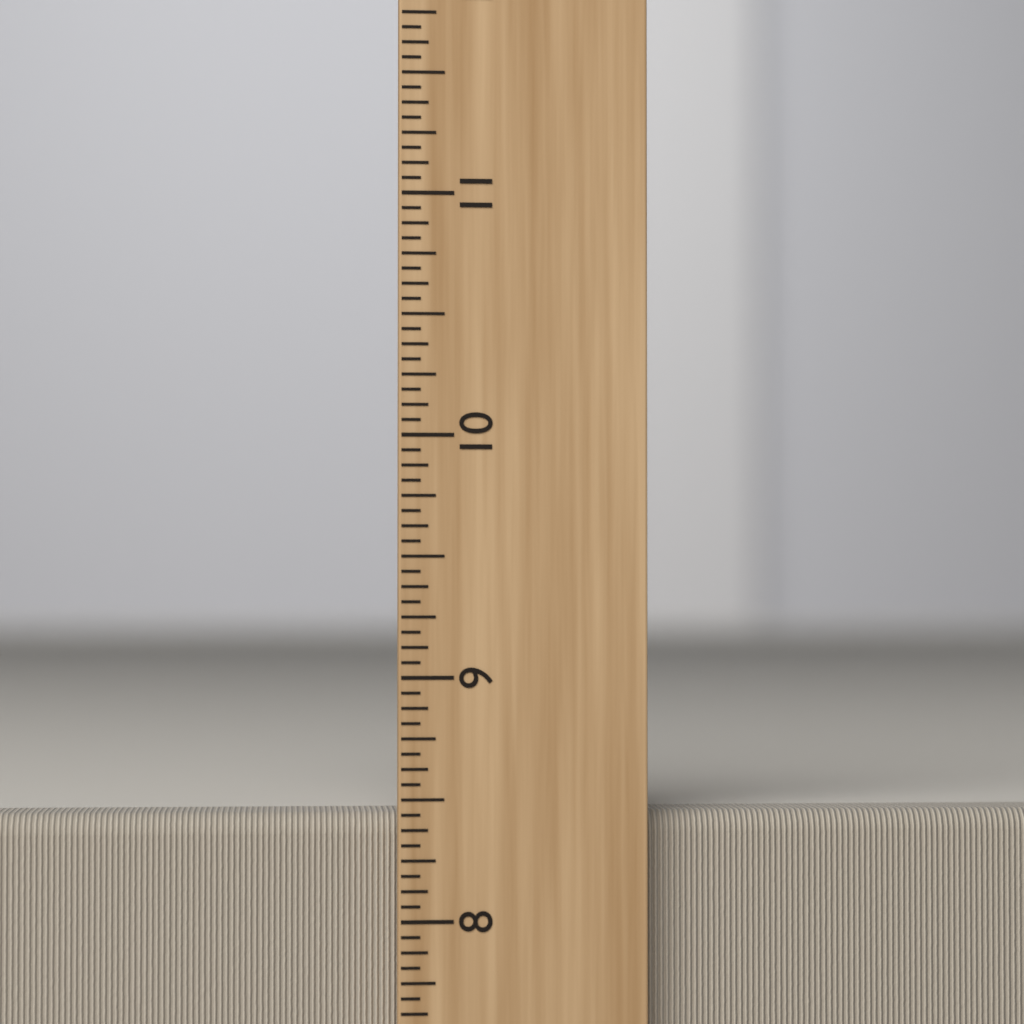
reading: 8.4375 inch
